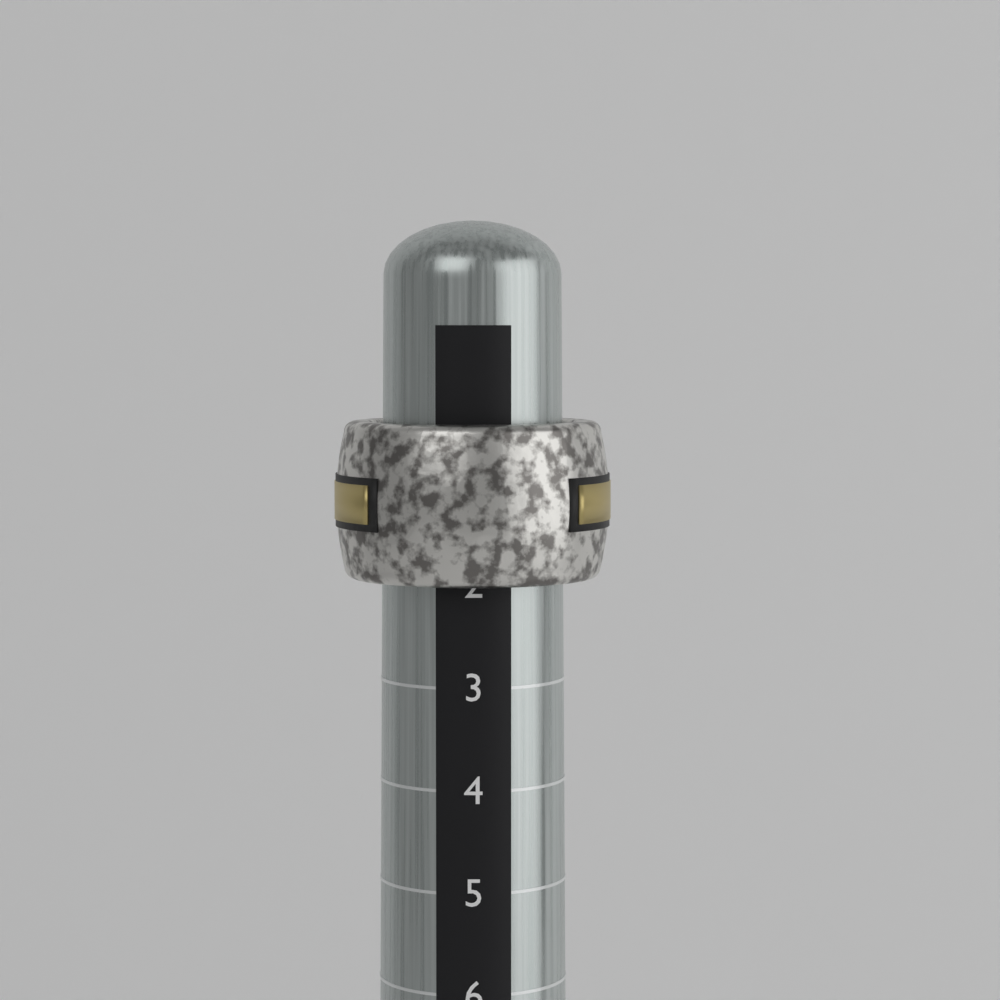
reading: 2 (no unit)
